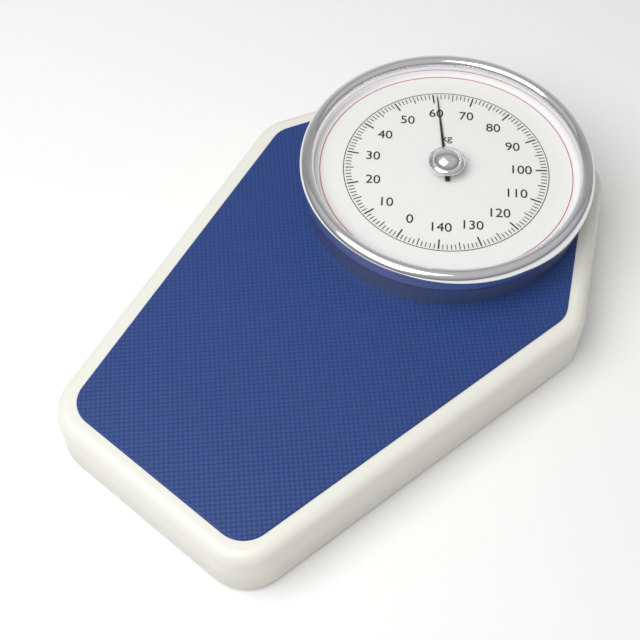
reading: 61 kg
